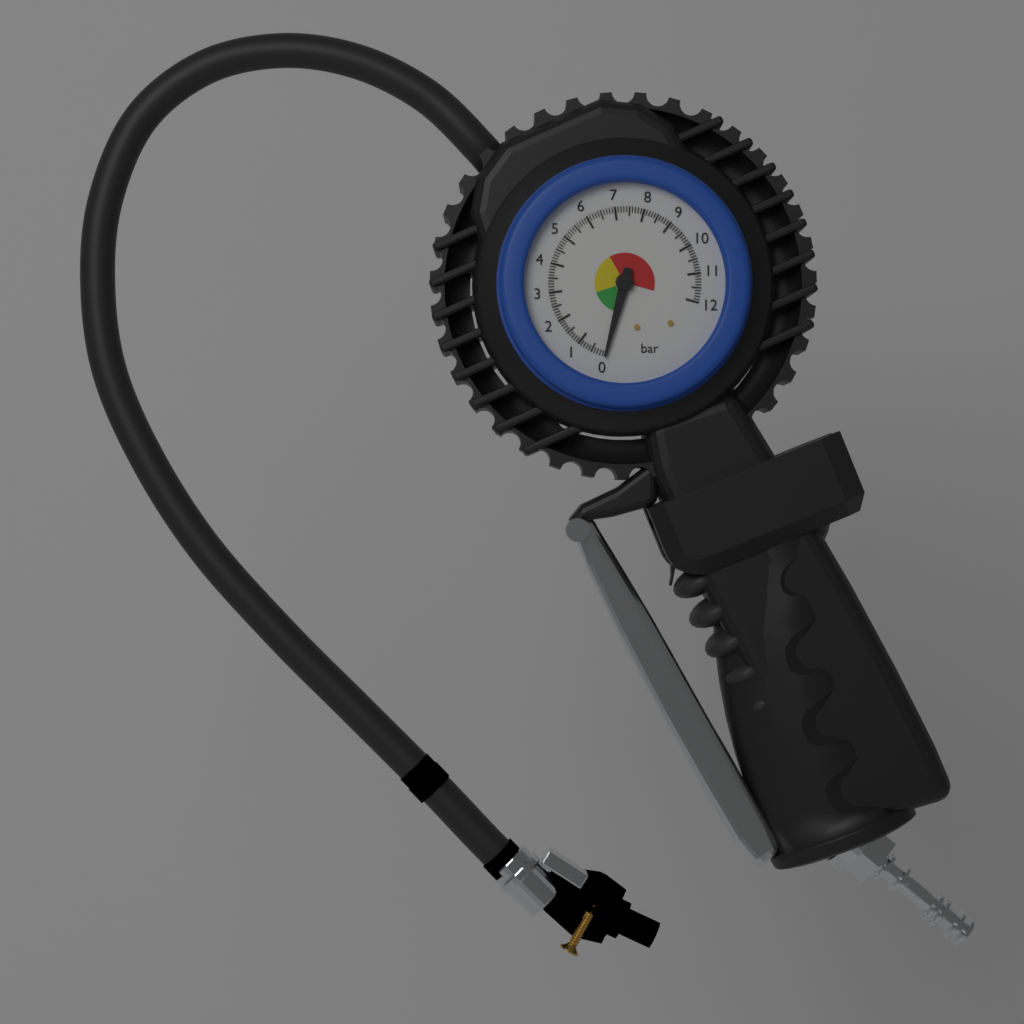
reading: 0.0 bar
